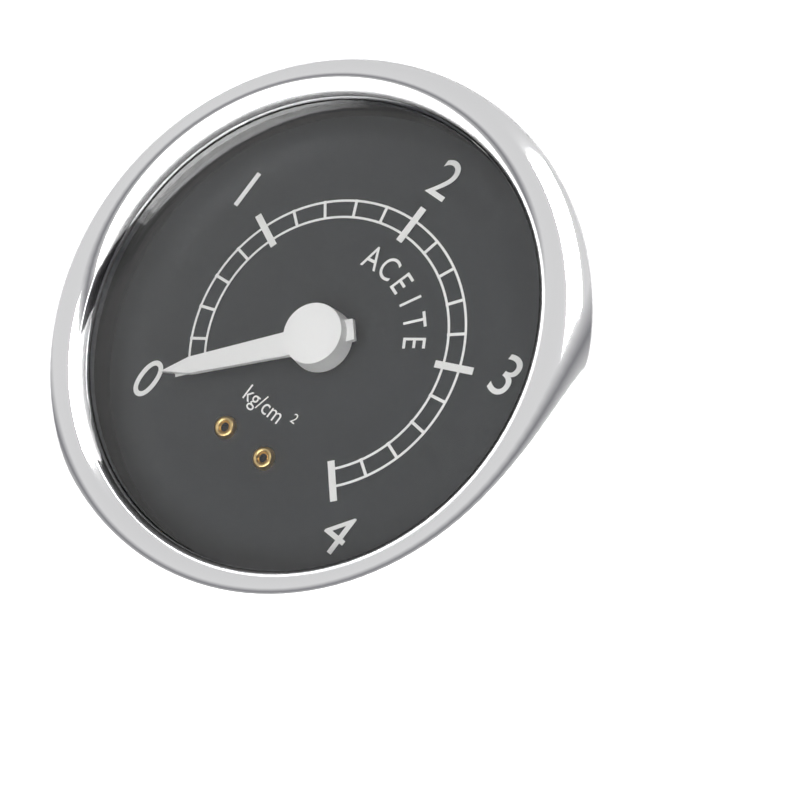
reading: 0.0 kg/cm²
